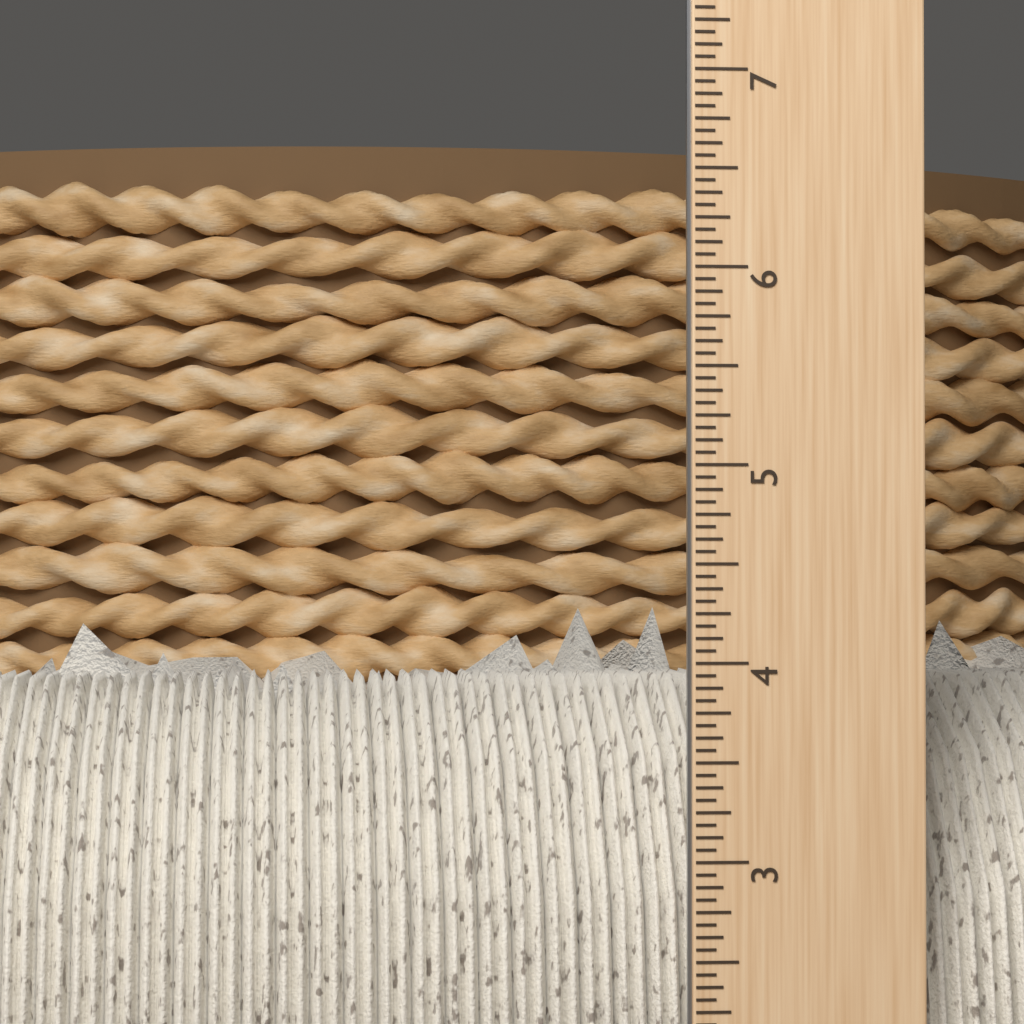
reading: 4.1875 inch
